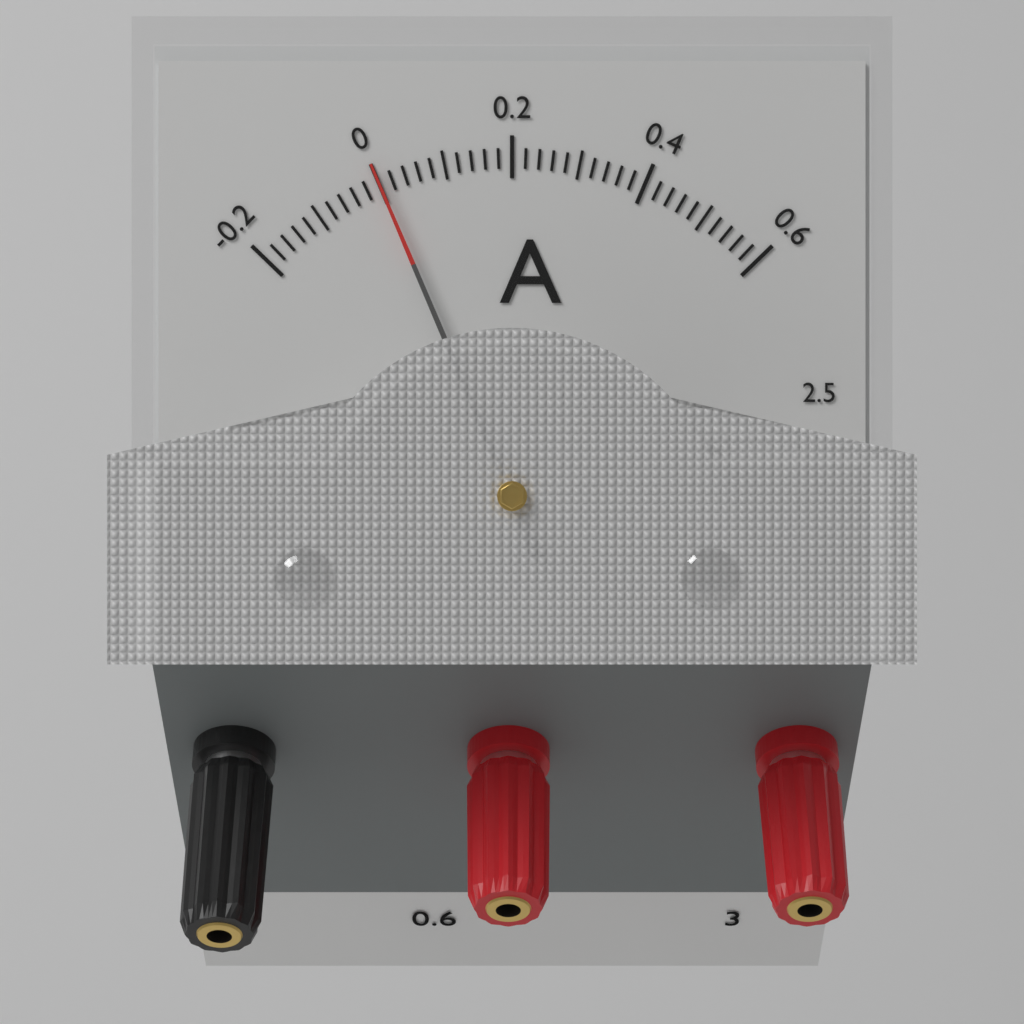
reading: 0.00 A
